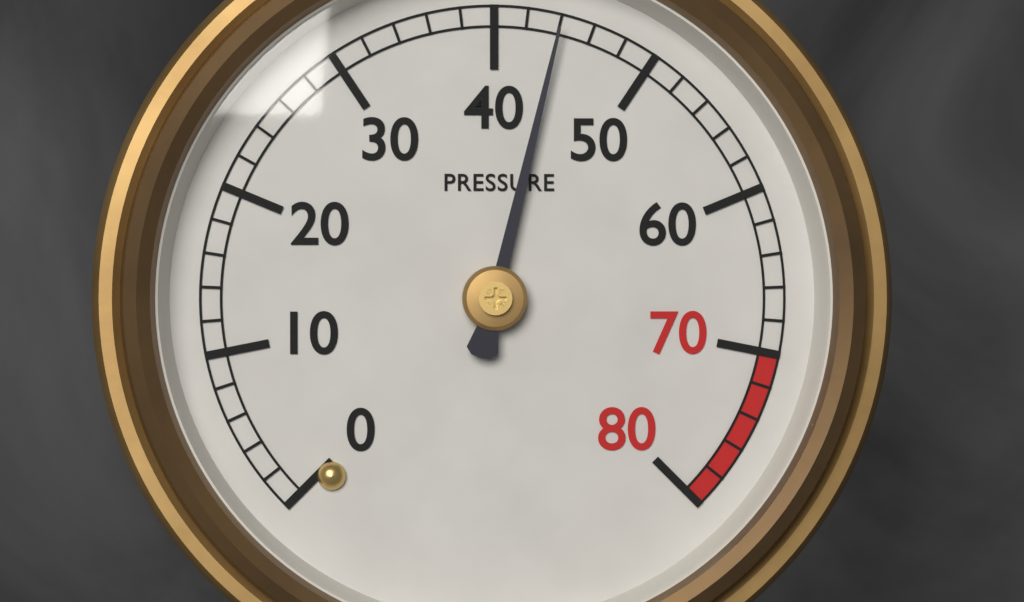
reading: 44 (no unit)
